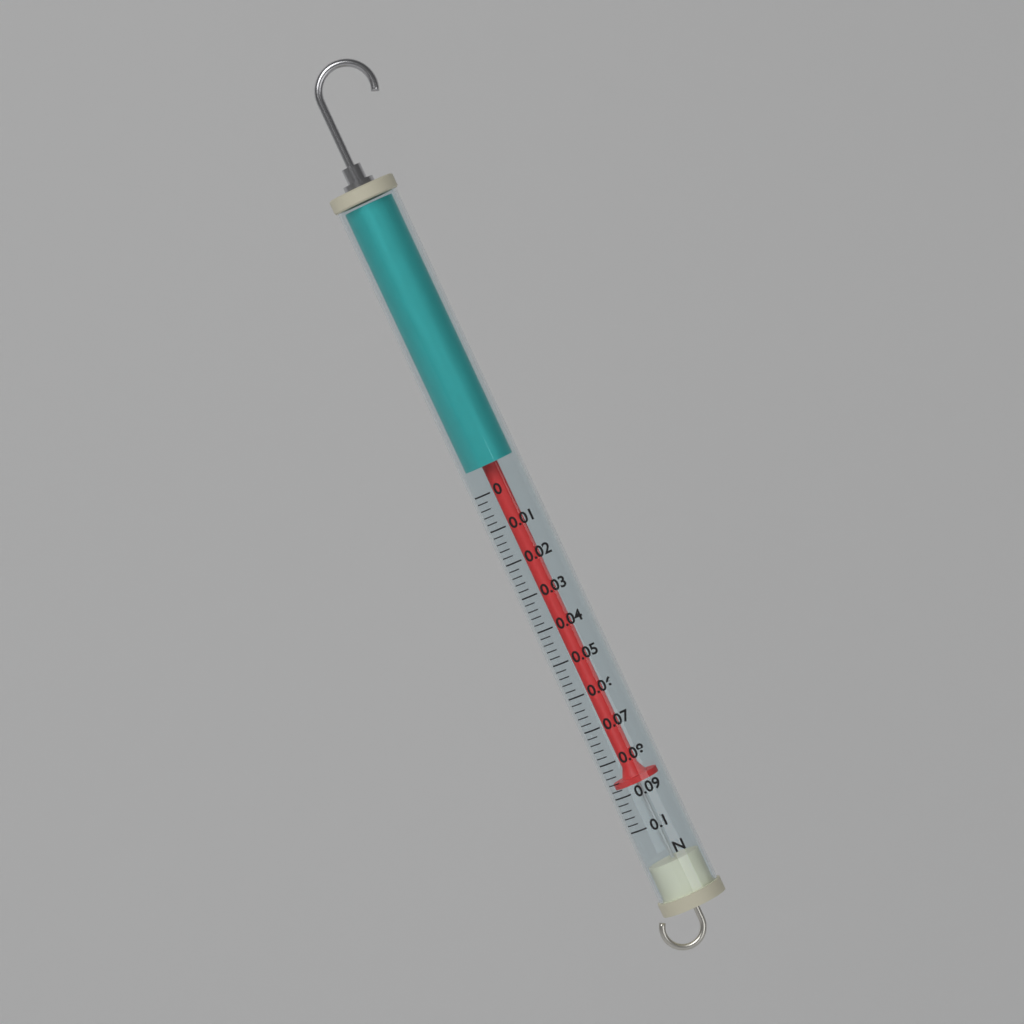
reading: 0.088 N
